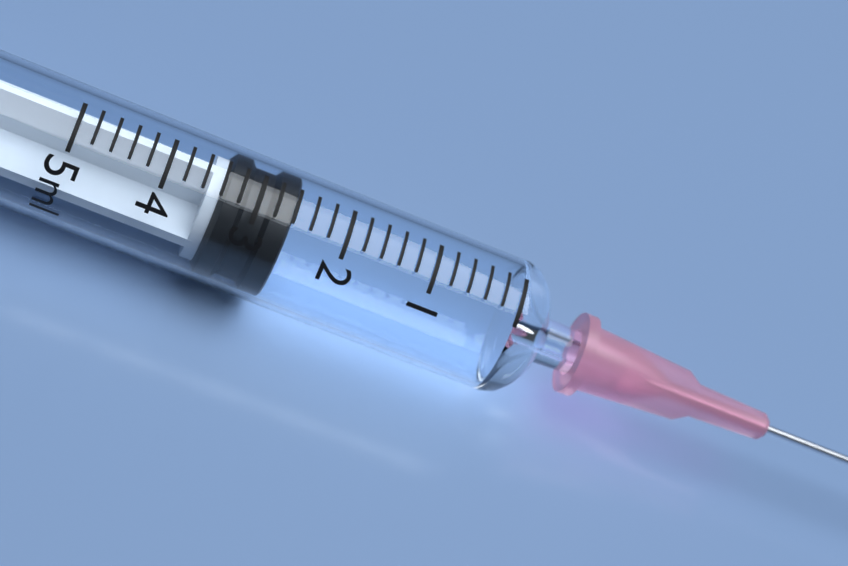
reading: 2.6 ml
